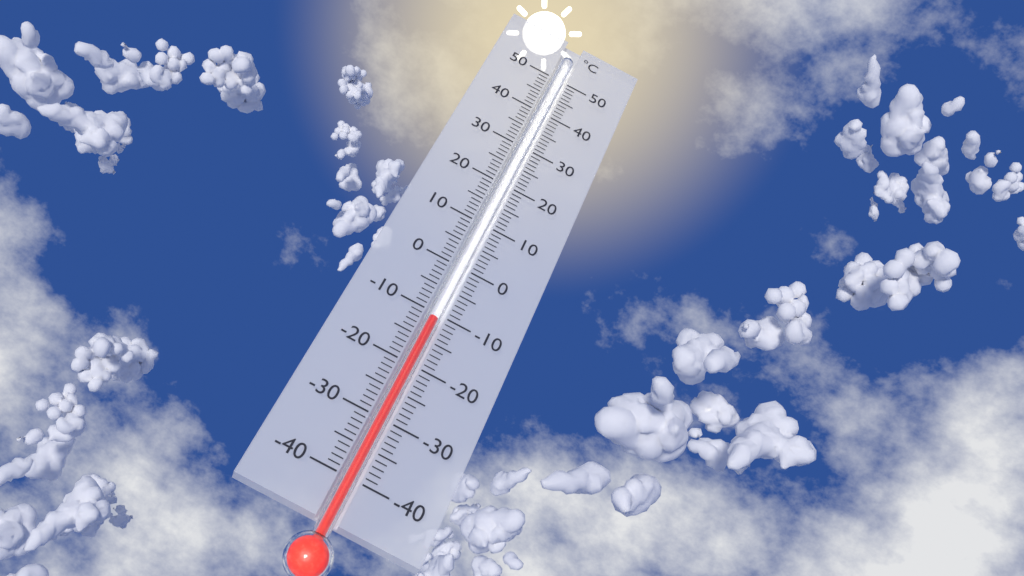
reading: -11 °C
